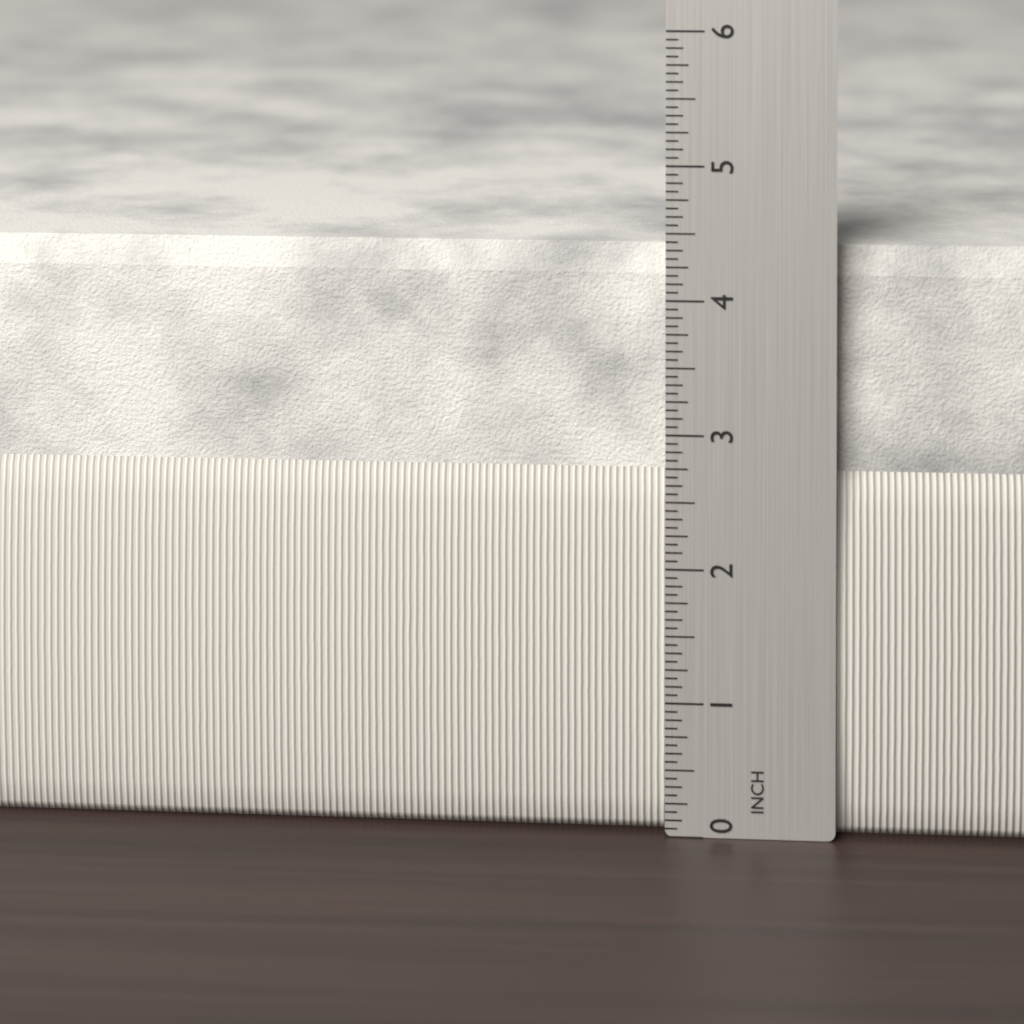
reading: 4.3750 in
